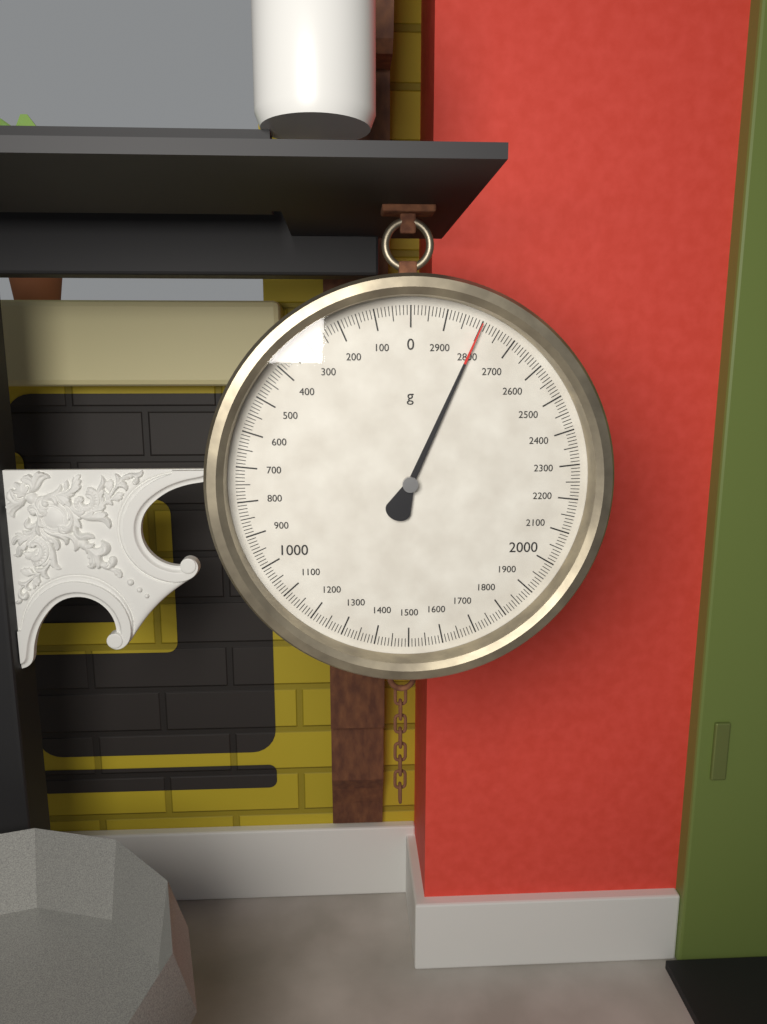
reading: 2800 g
